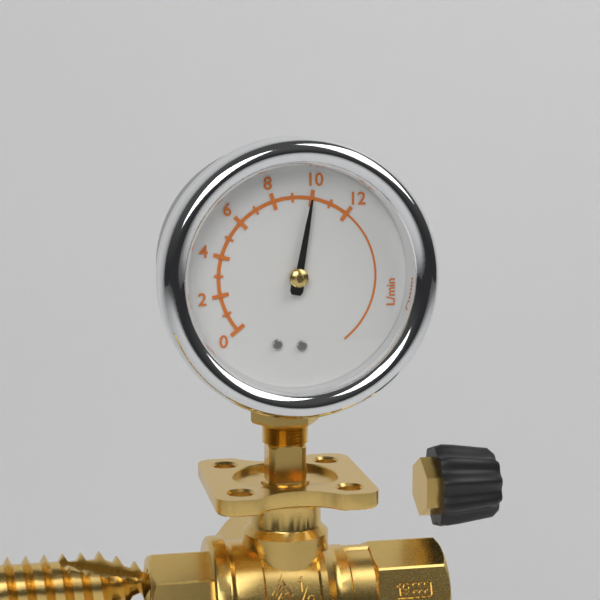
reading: 10 L/min
